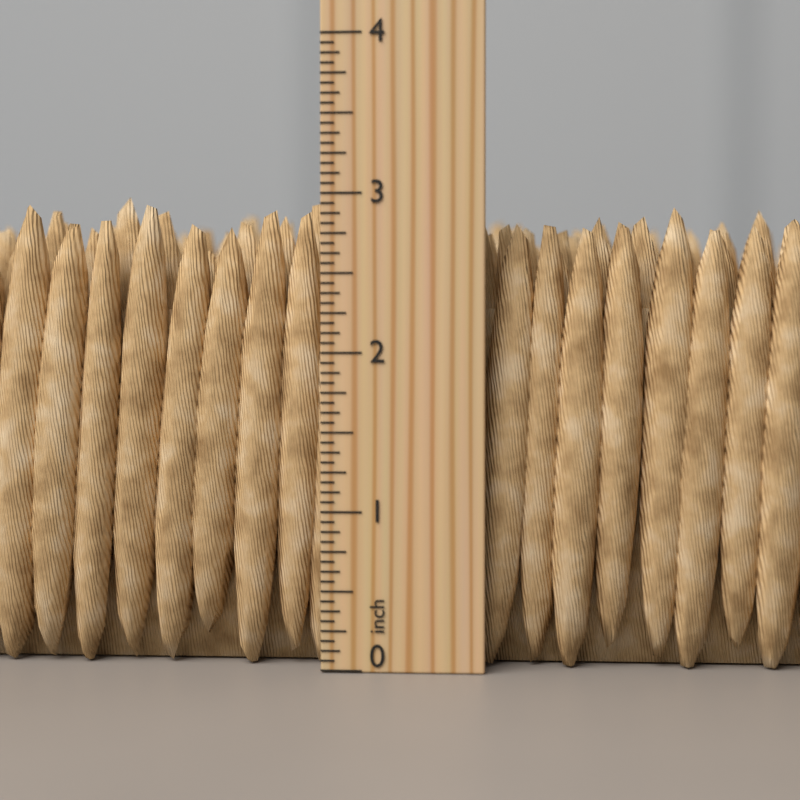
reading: 3.0625 inch
